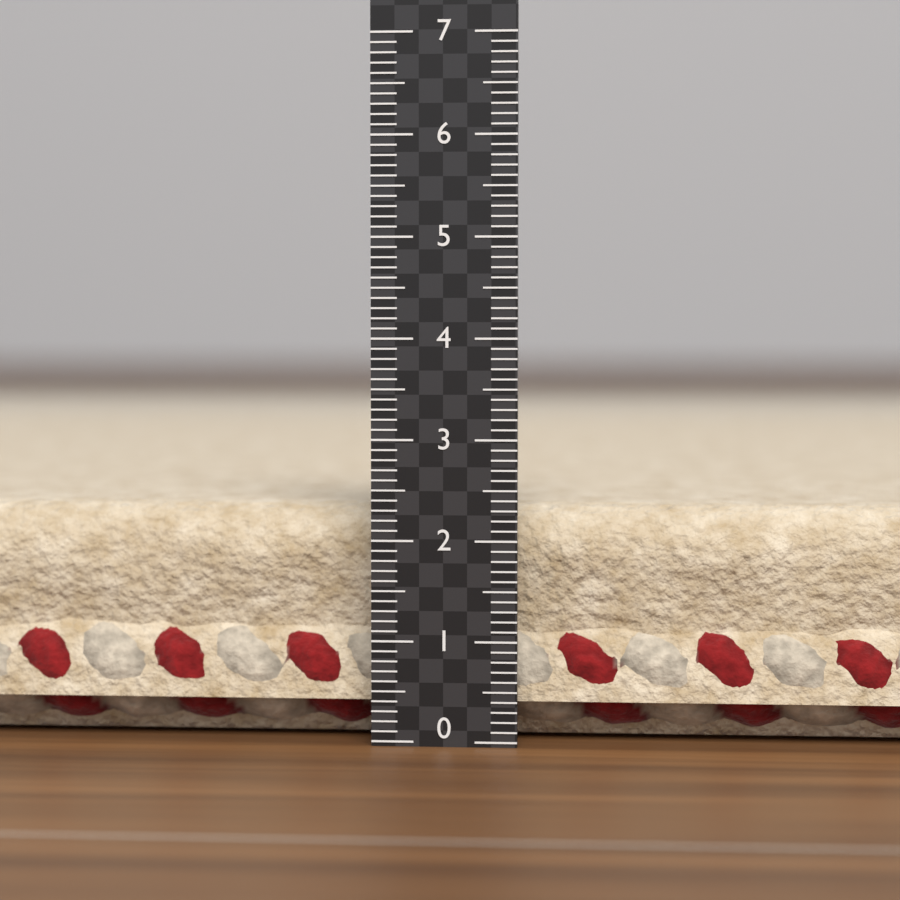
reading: 2.3 (no unit)
